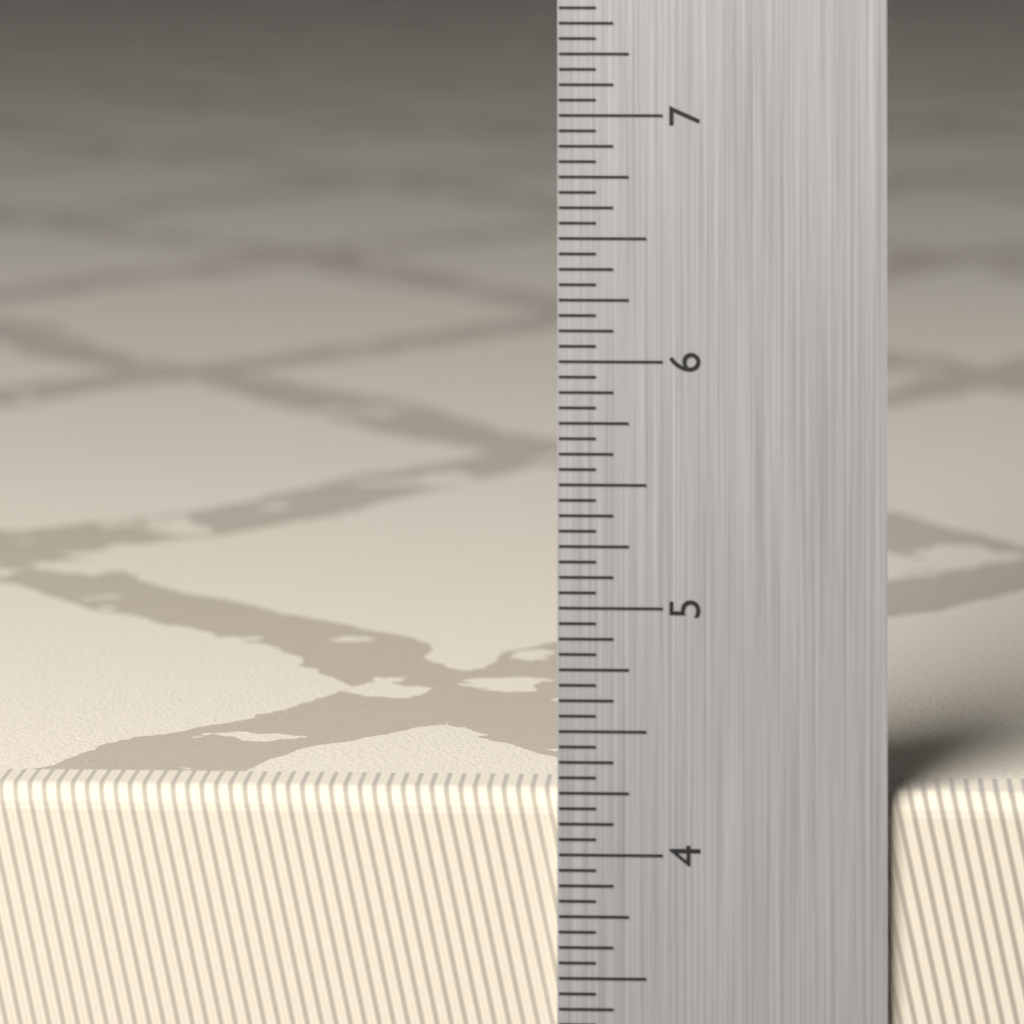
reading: 4.2500 in
